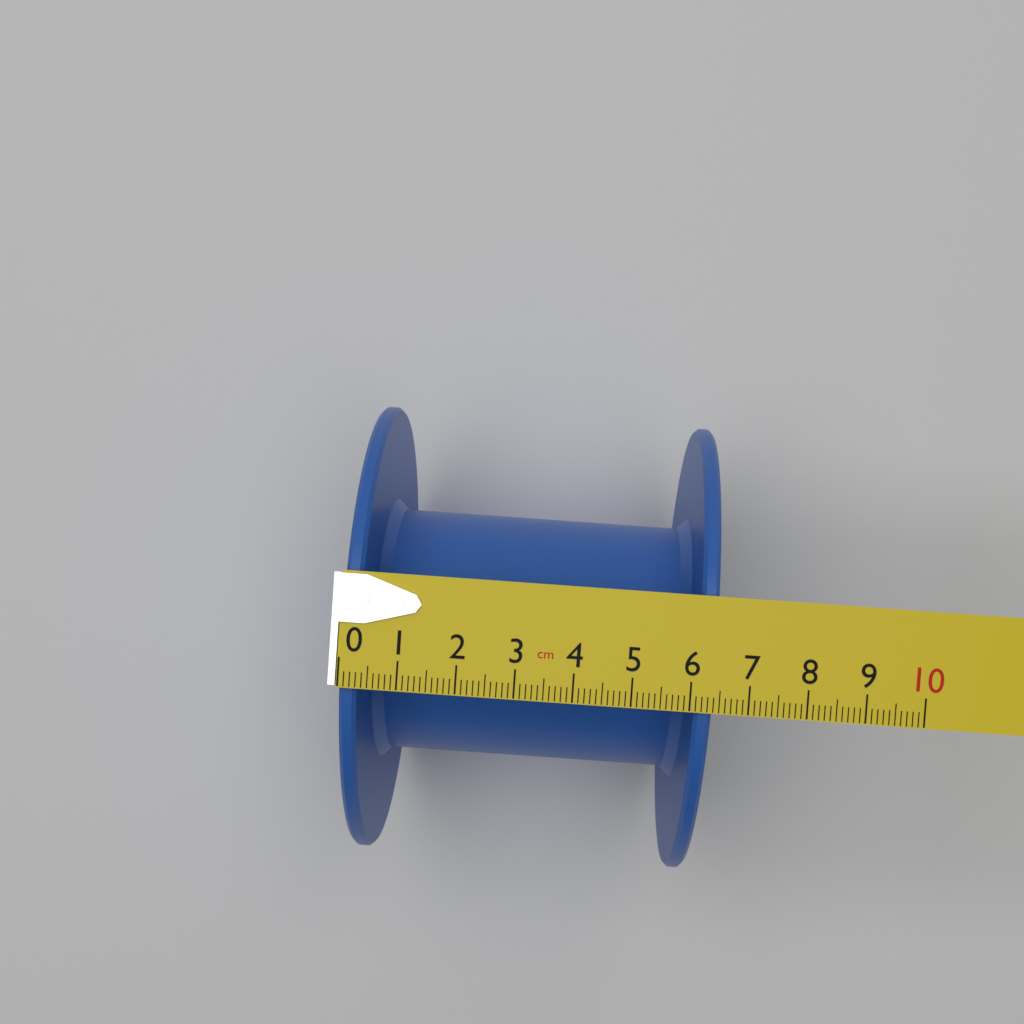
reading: 6.4 cm
